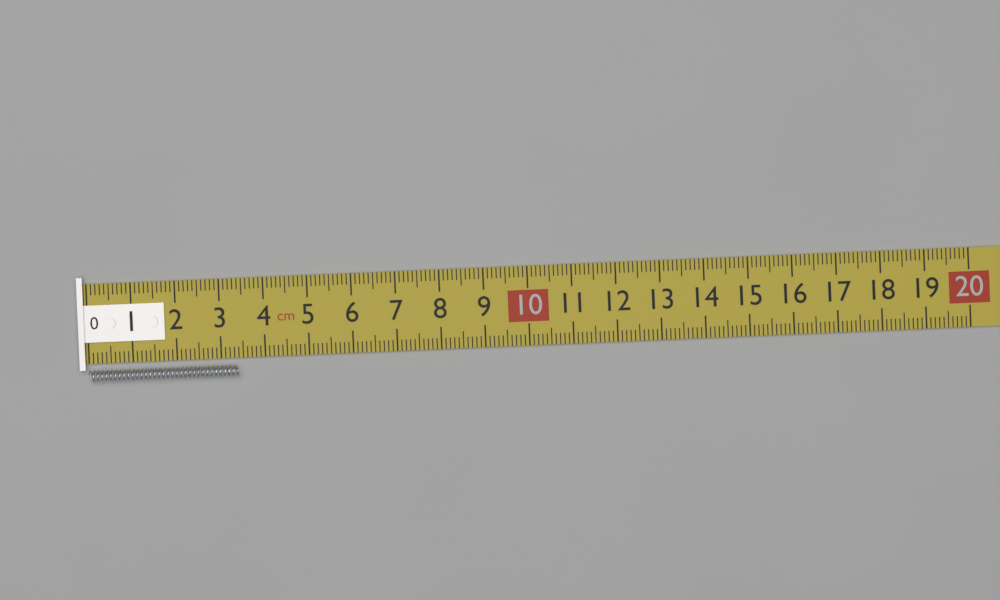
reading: 3.4 cm
